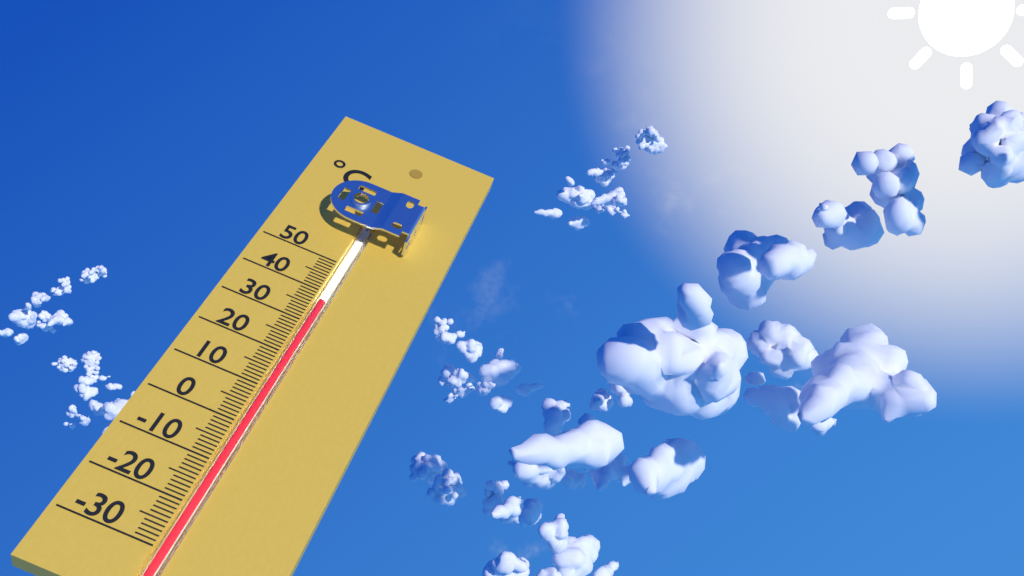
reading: 37 °C
